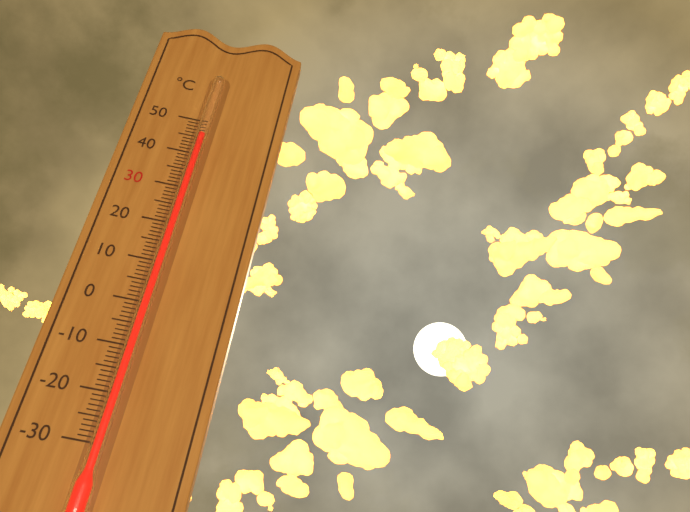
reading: 45 °C
